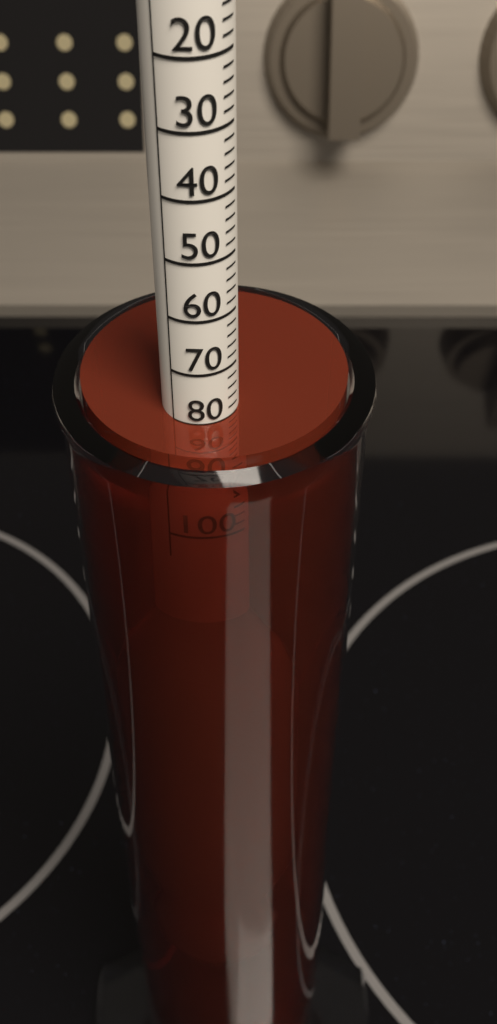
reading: 80 (no unit)
